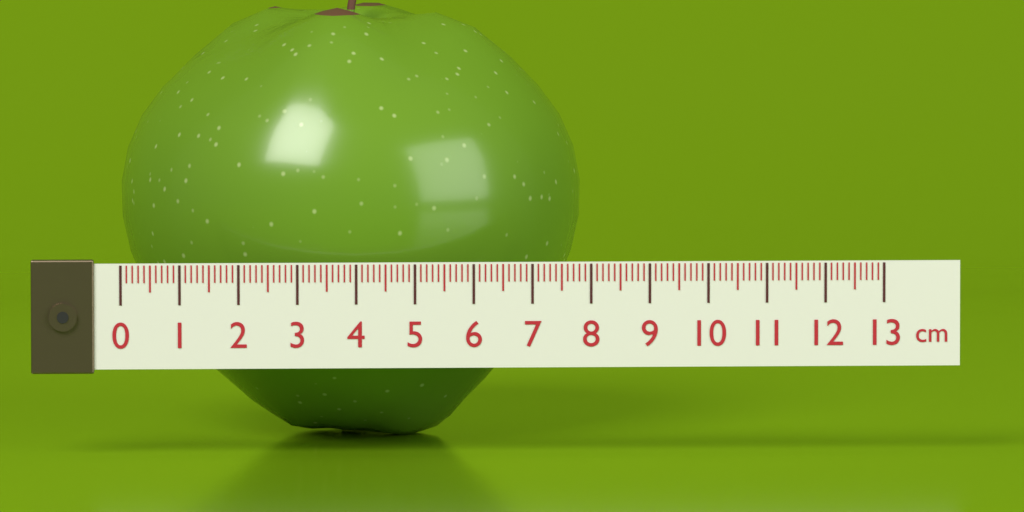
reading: 8.0 cm
